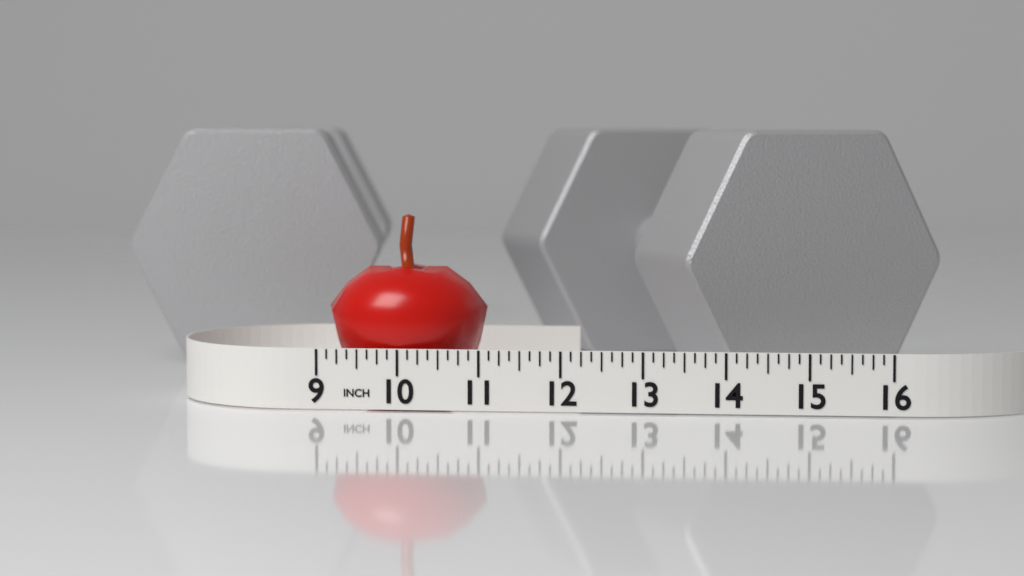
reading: 11.000 in
